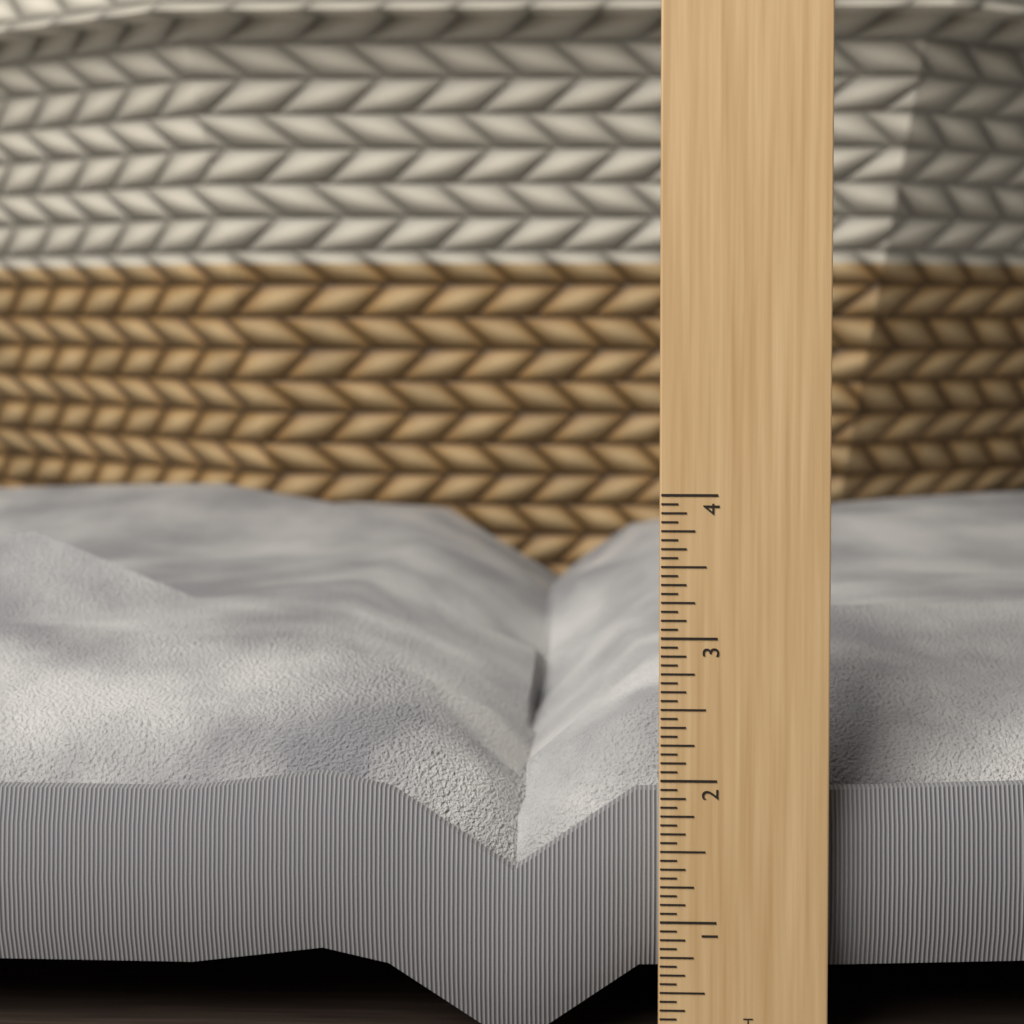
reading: 3.6875 in
